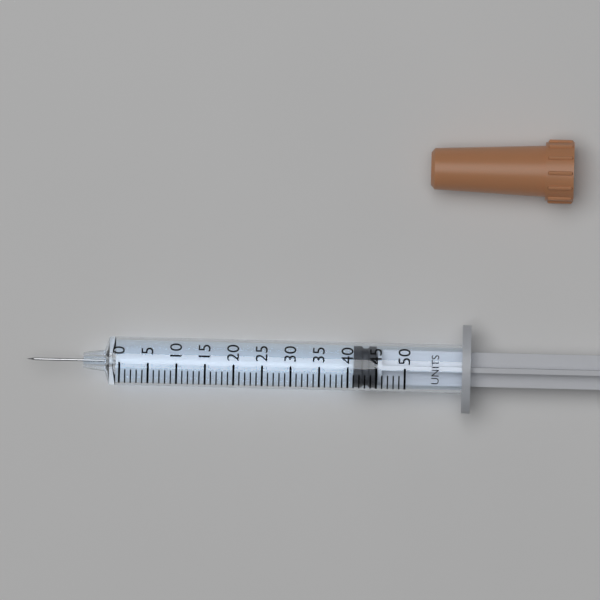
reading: 41 units
